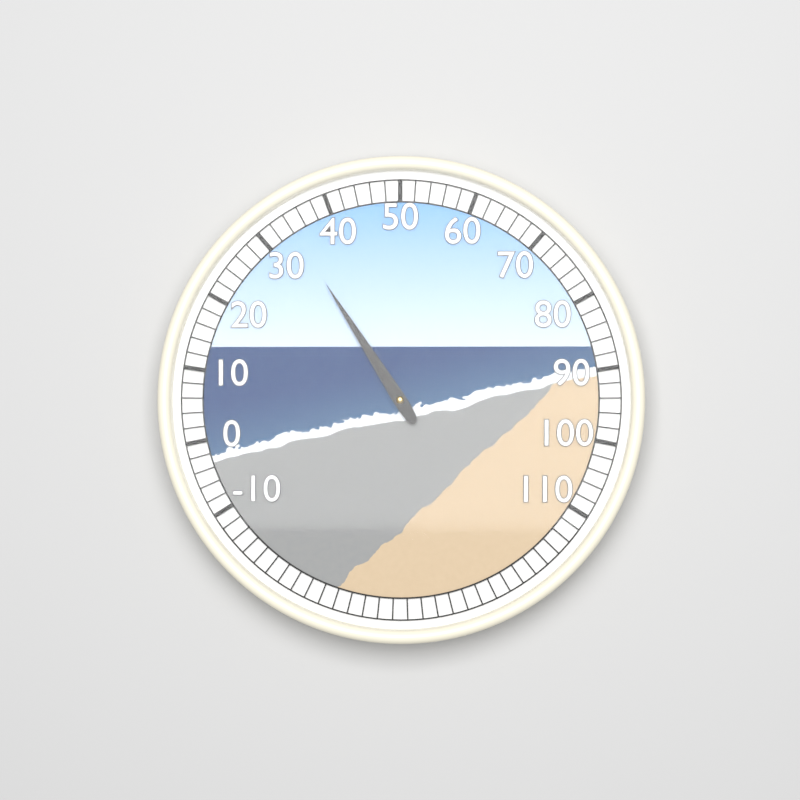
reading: 34 (no unit)
